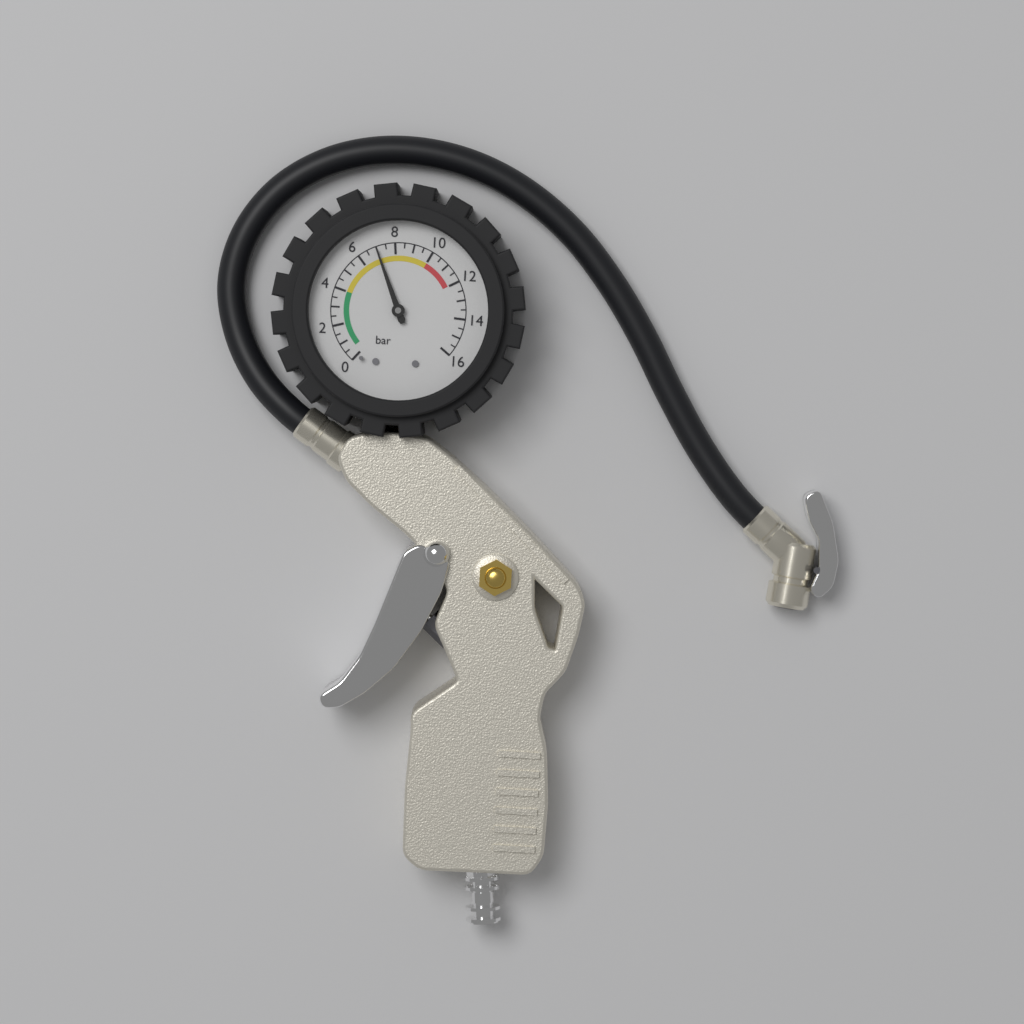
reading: 7.0 bar
